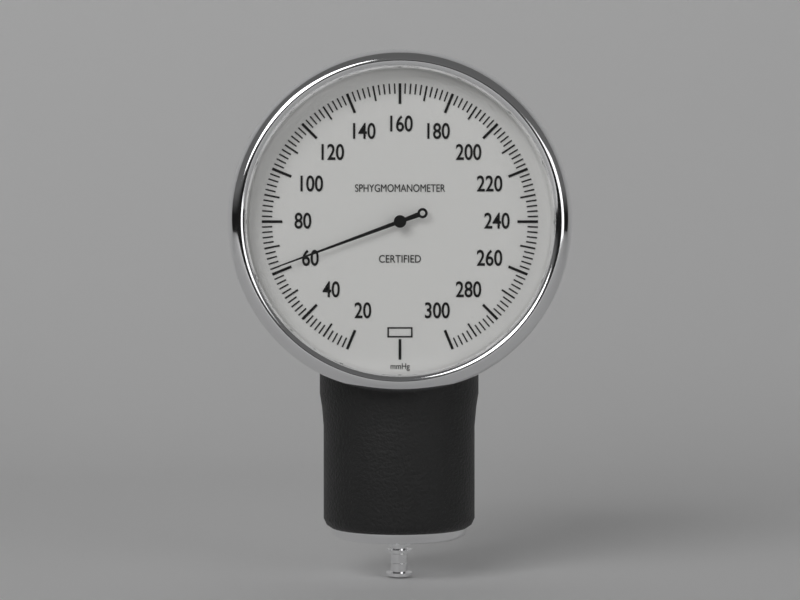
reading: 62 mmHg
